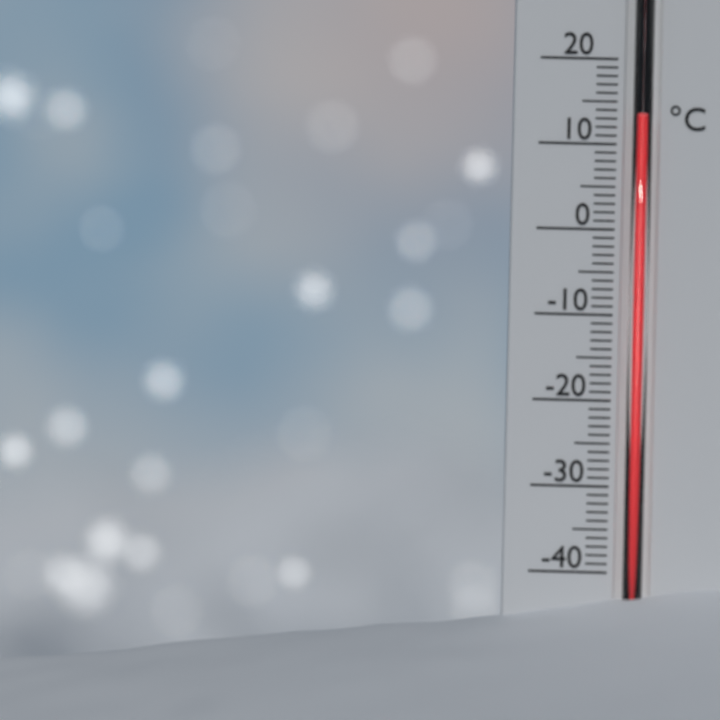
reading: 13 °C
